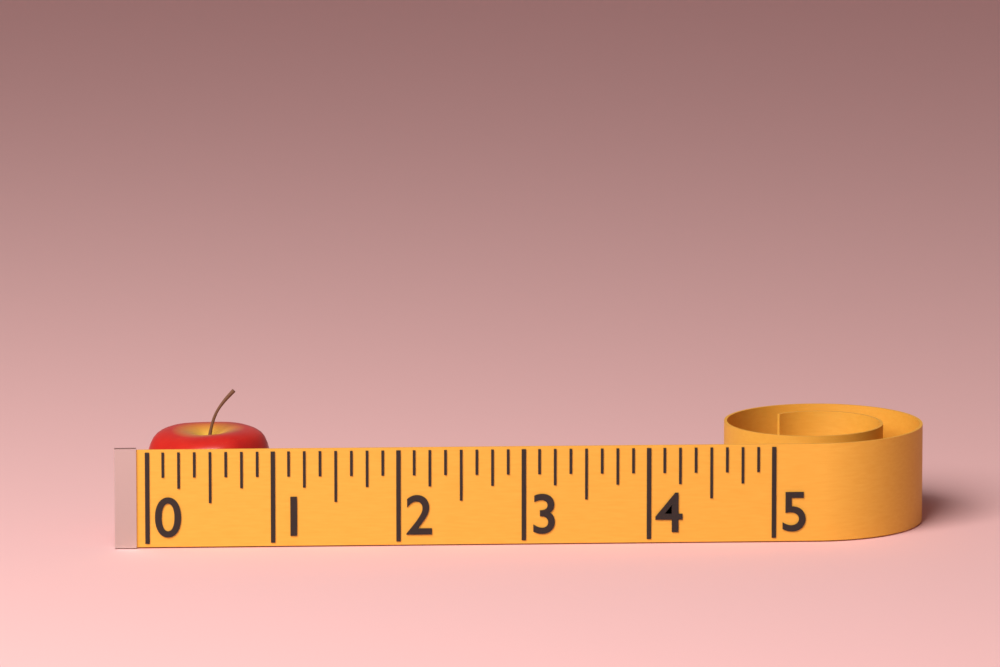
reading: 1.000 (no unit)
